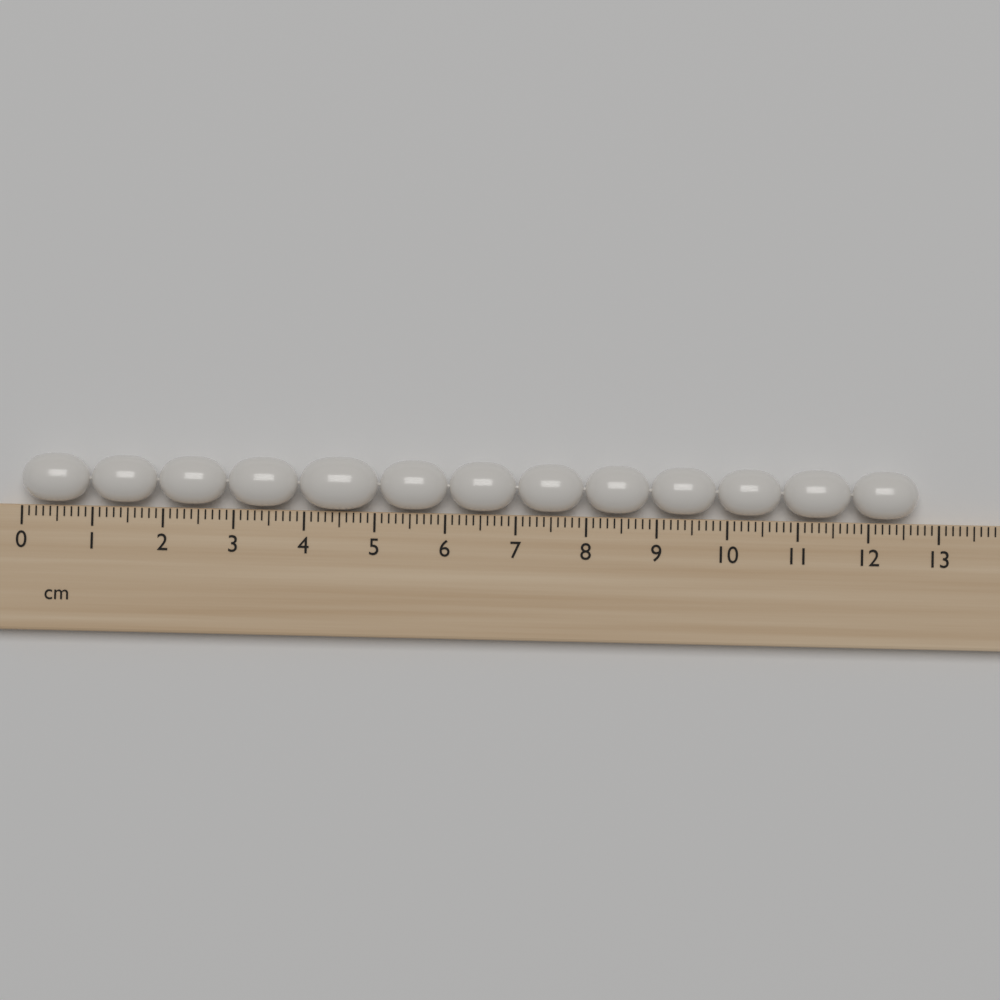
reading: 12.7 cm
